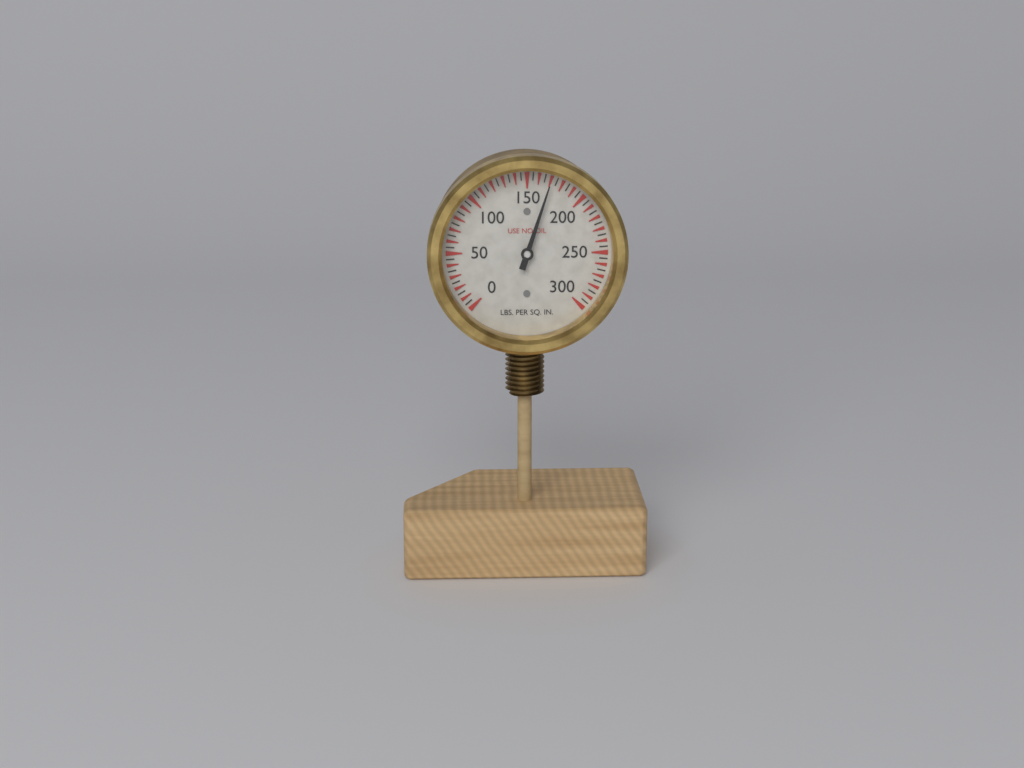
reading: 170 psi
